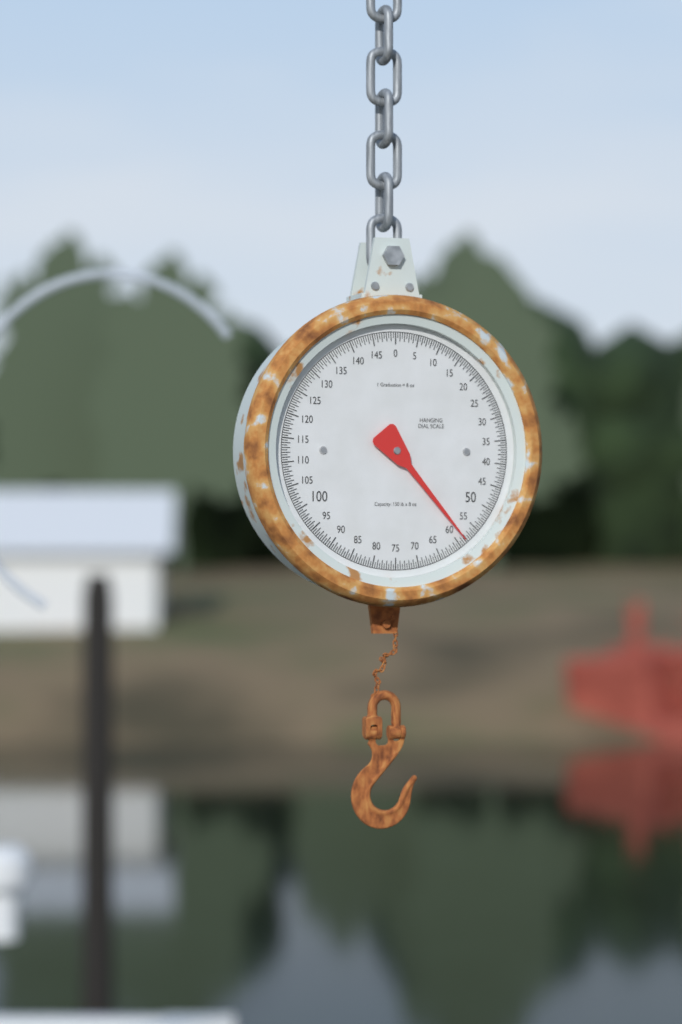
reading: 58.5 lb
